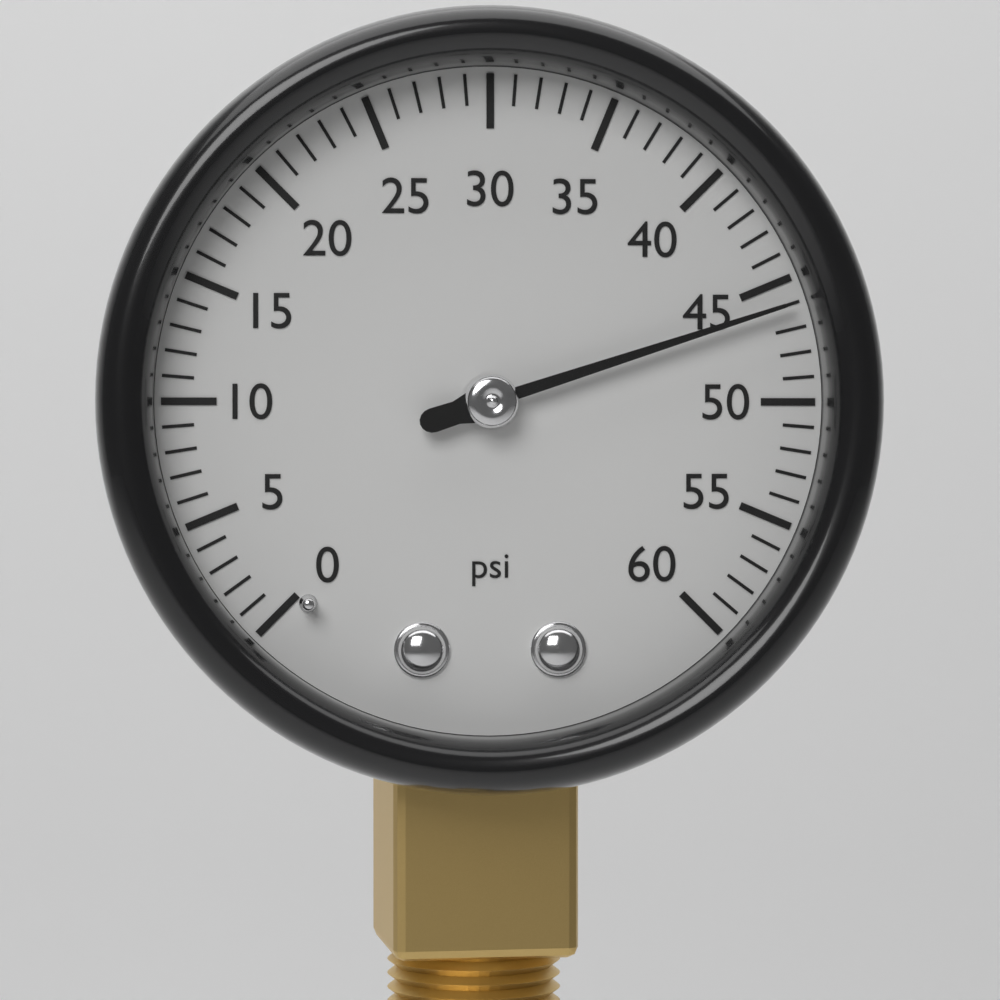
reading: 46 psi
